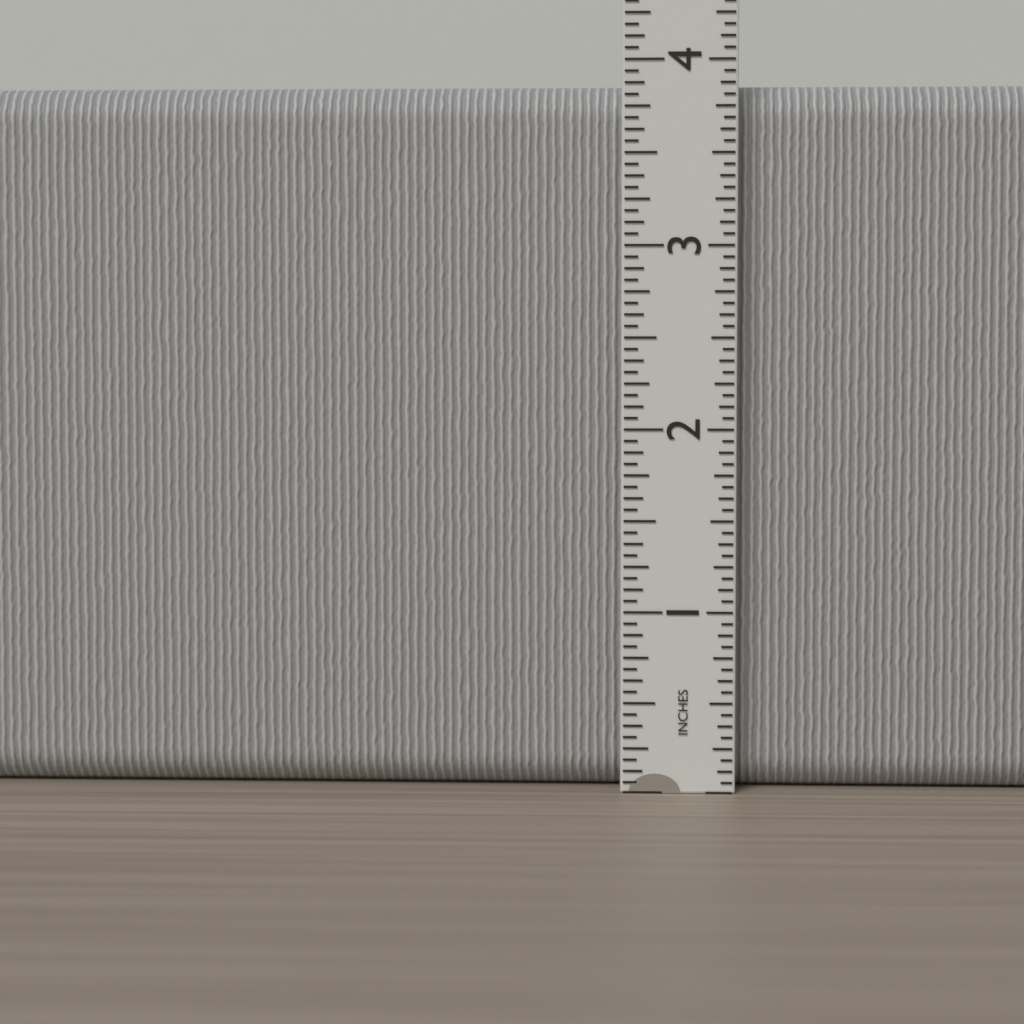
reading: 3.8750 in
